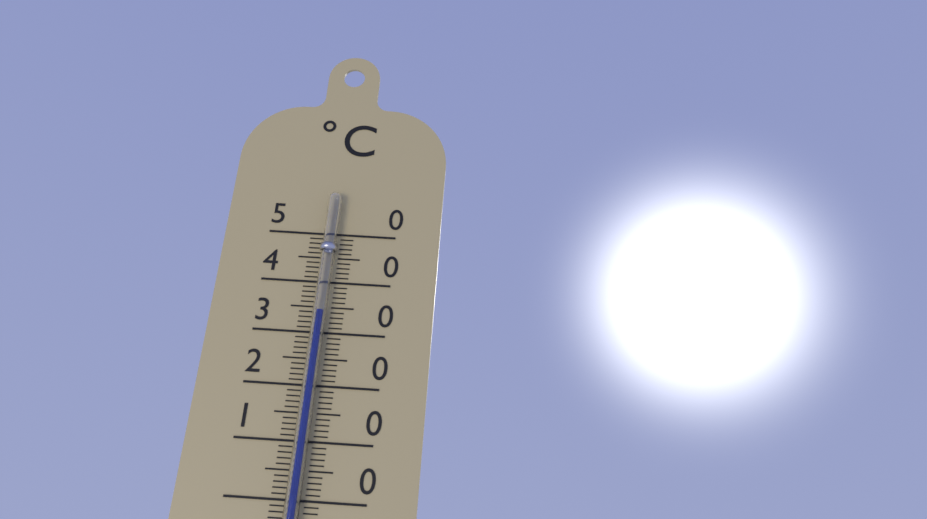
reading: 34 °C
